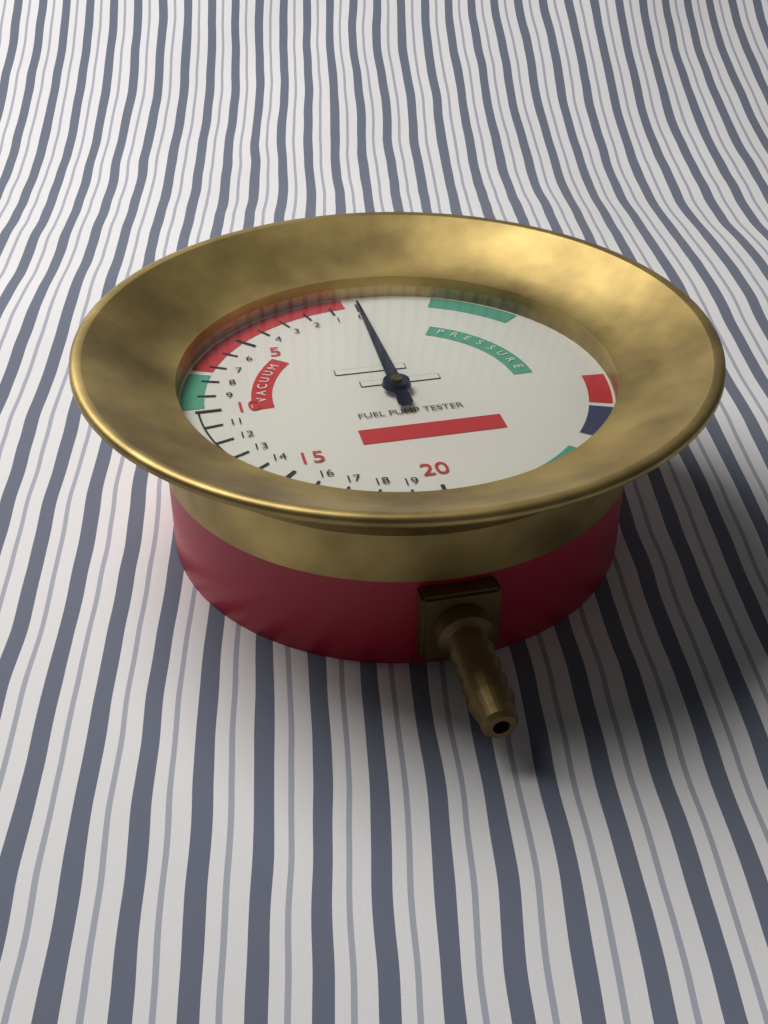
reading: 0 (no unit)
